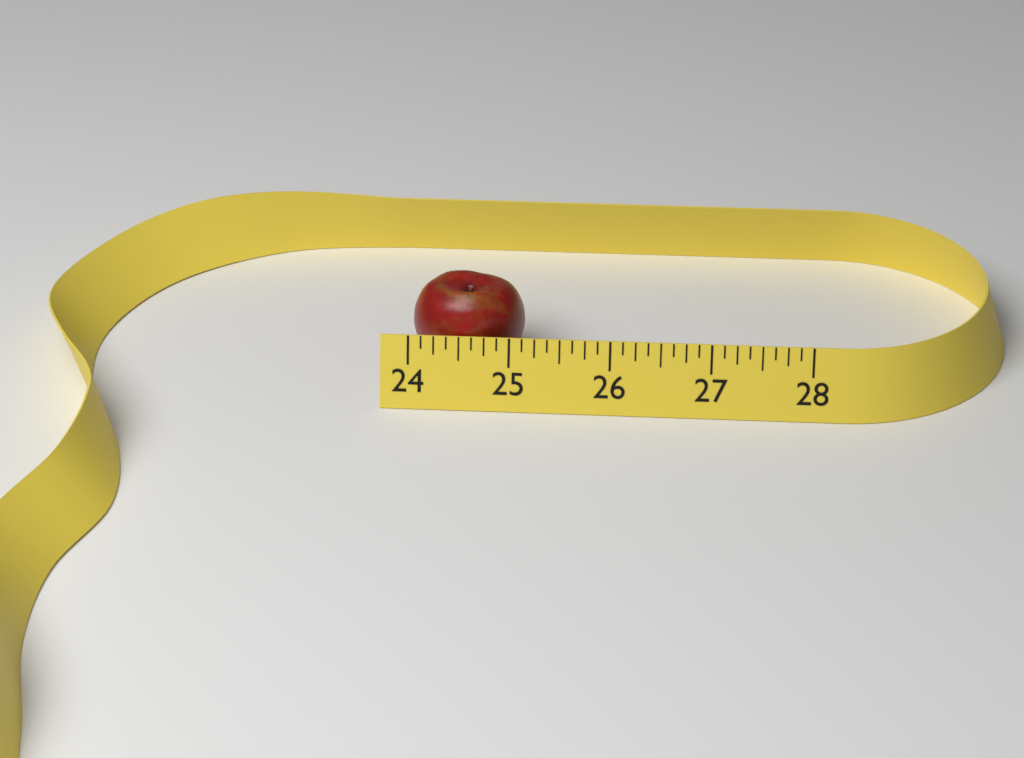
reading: 25.125 (no unit)
